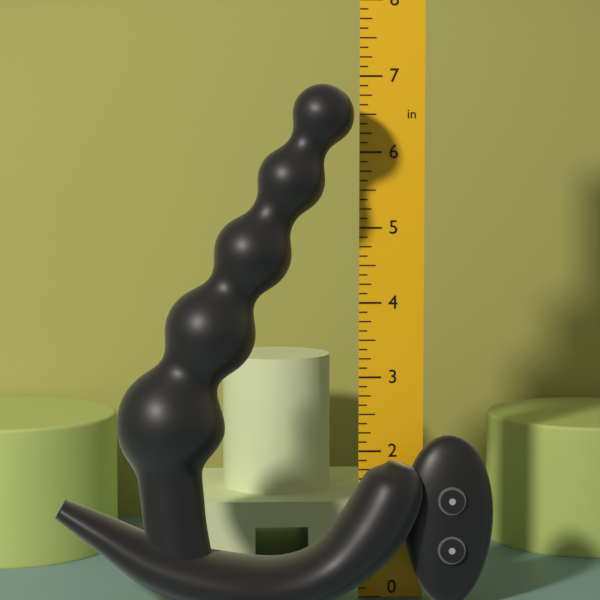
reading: 6.875 in
